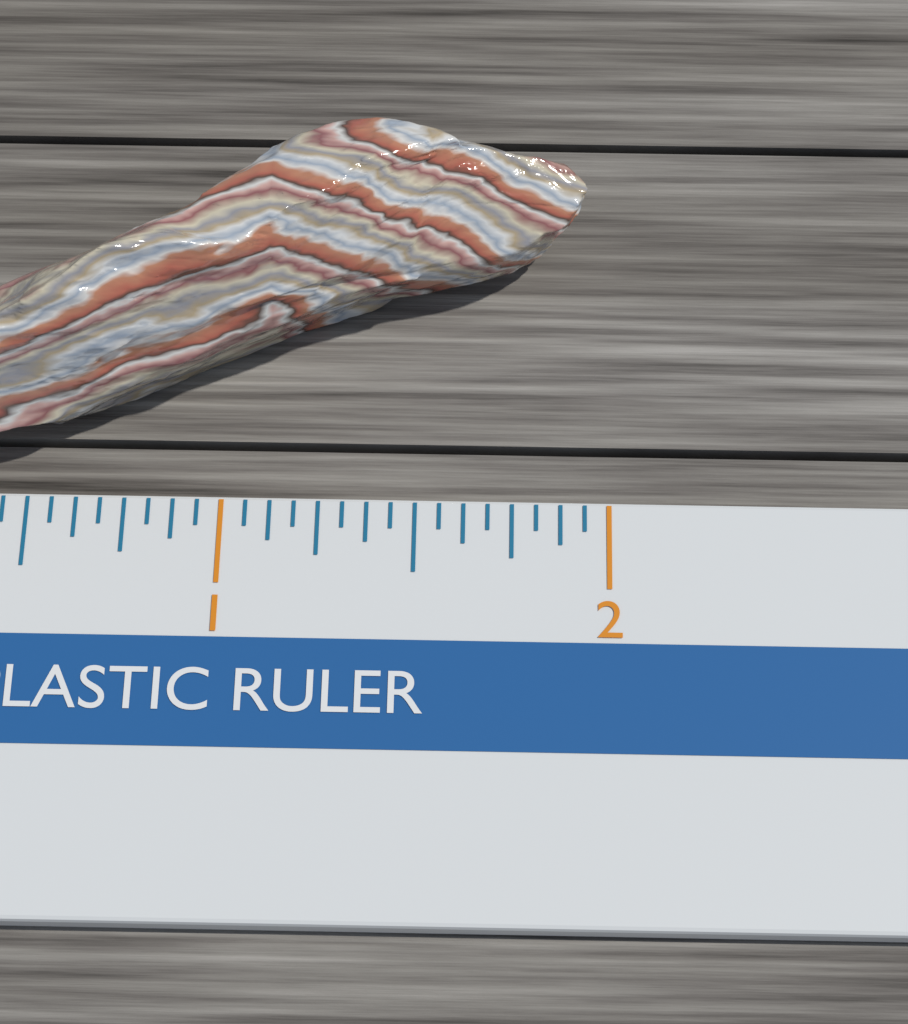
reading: 1.9375 inch
